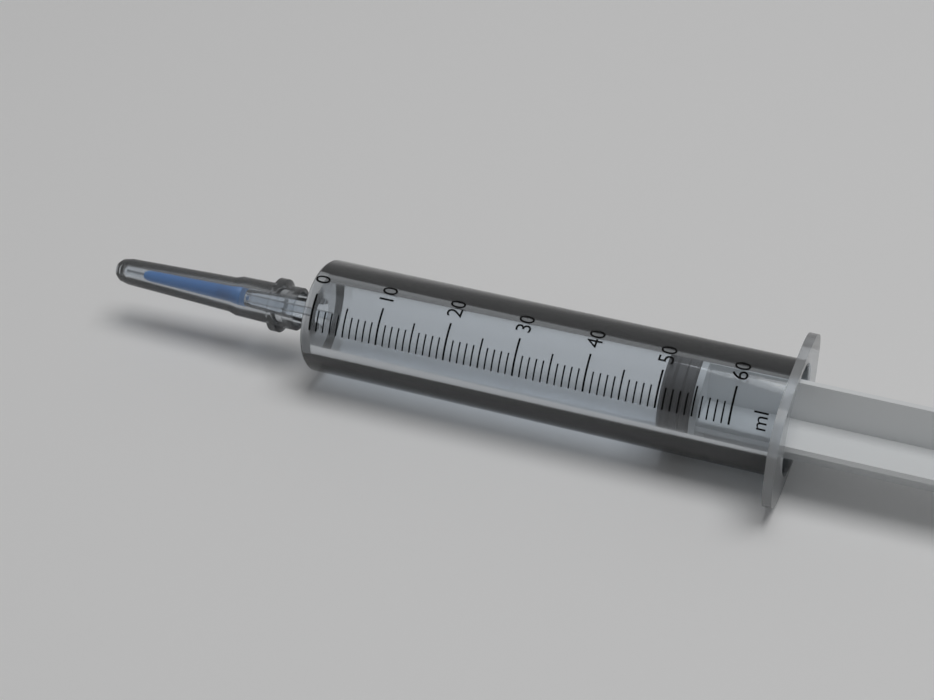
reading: 50 ml
